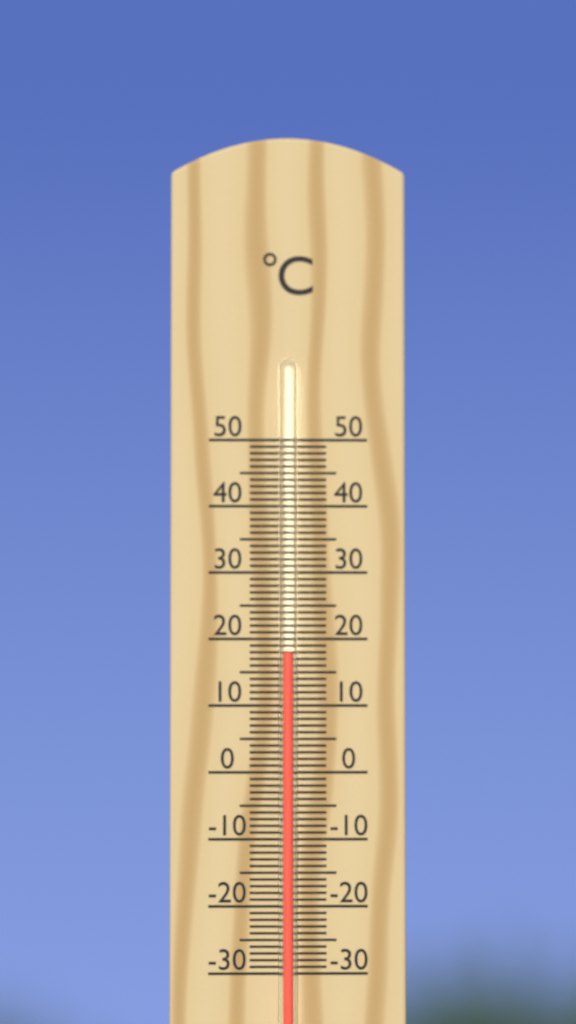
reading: 18 °C
